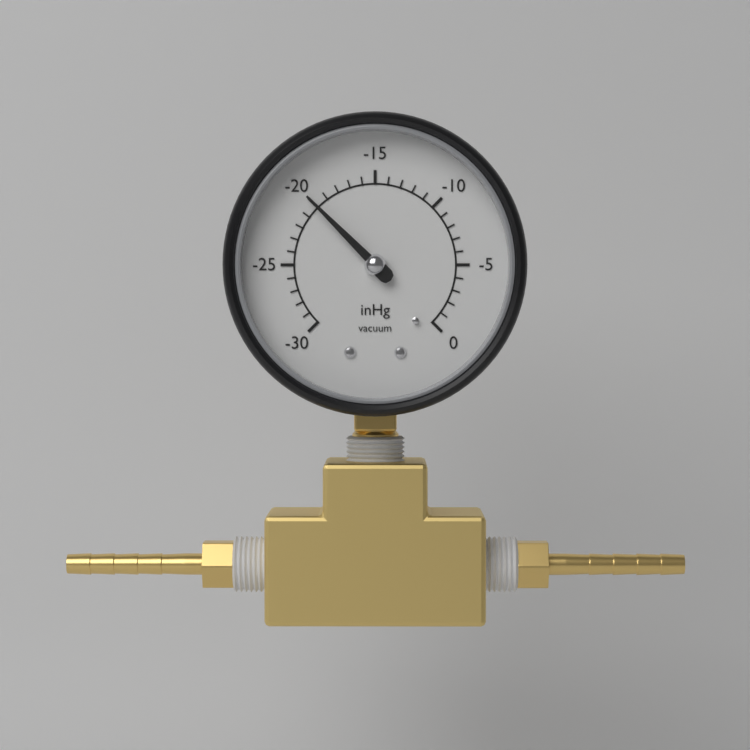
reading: -20 inHg
